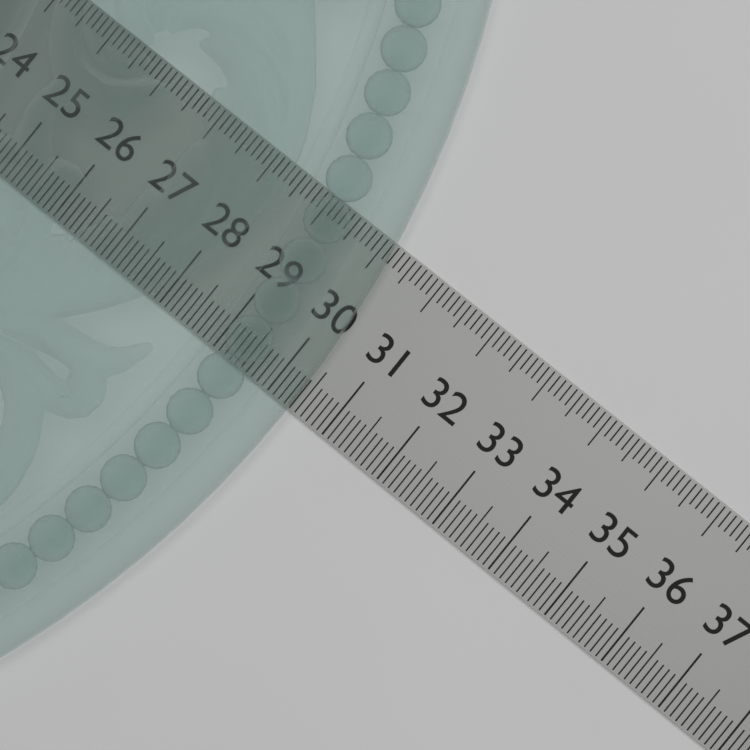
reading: 30.4 (no unit)
